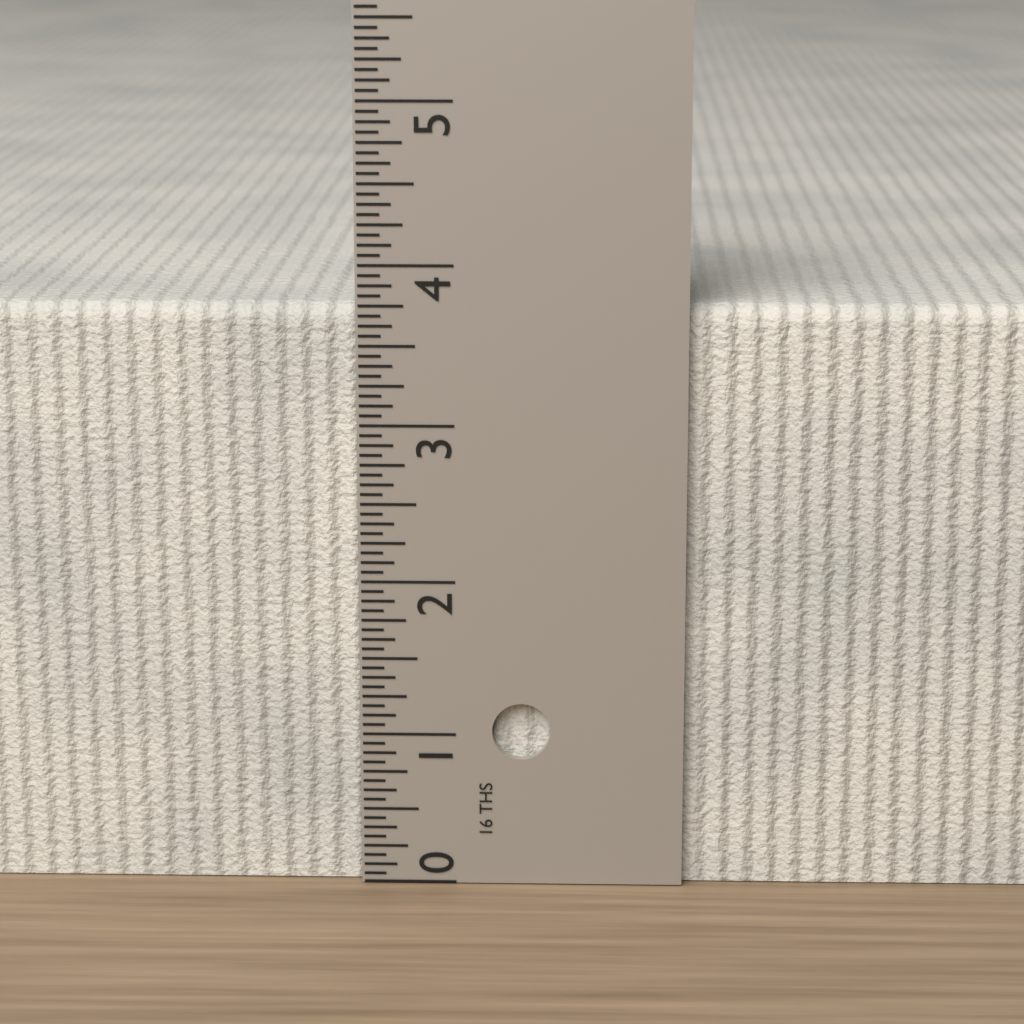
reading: 3.7500 in
